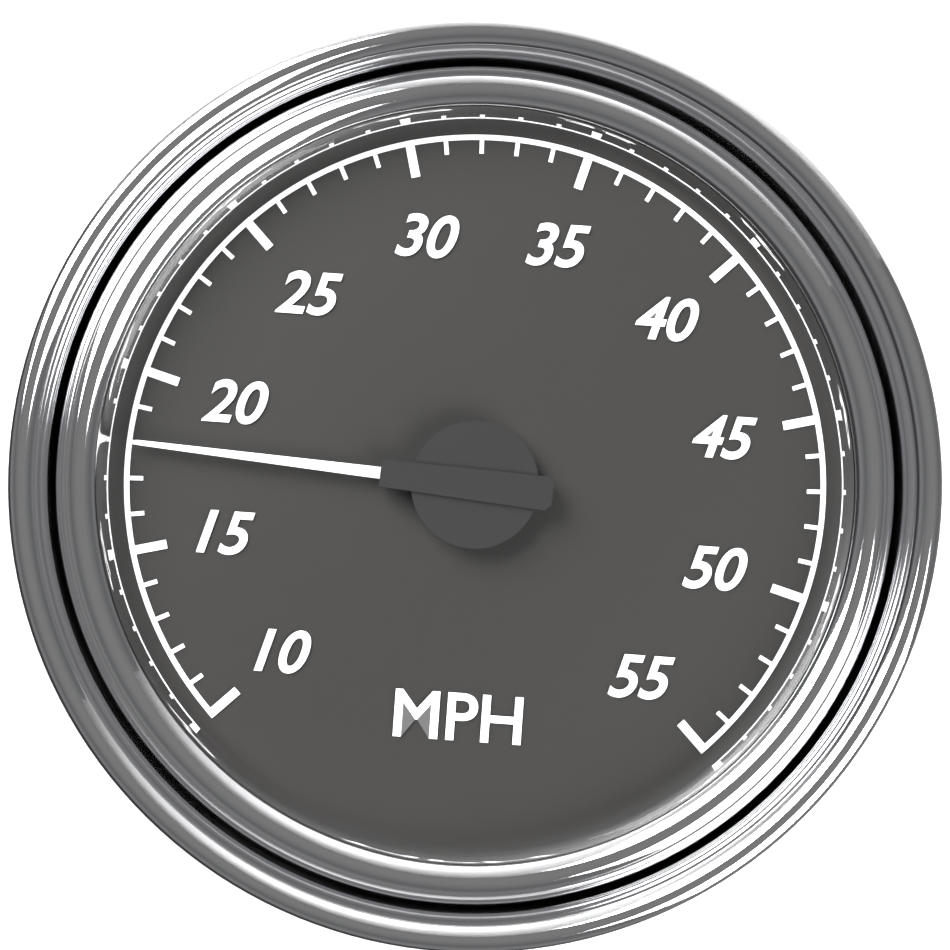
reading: 18 MPH
